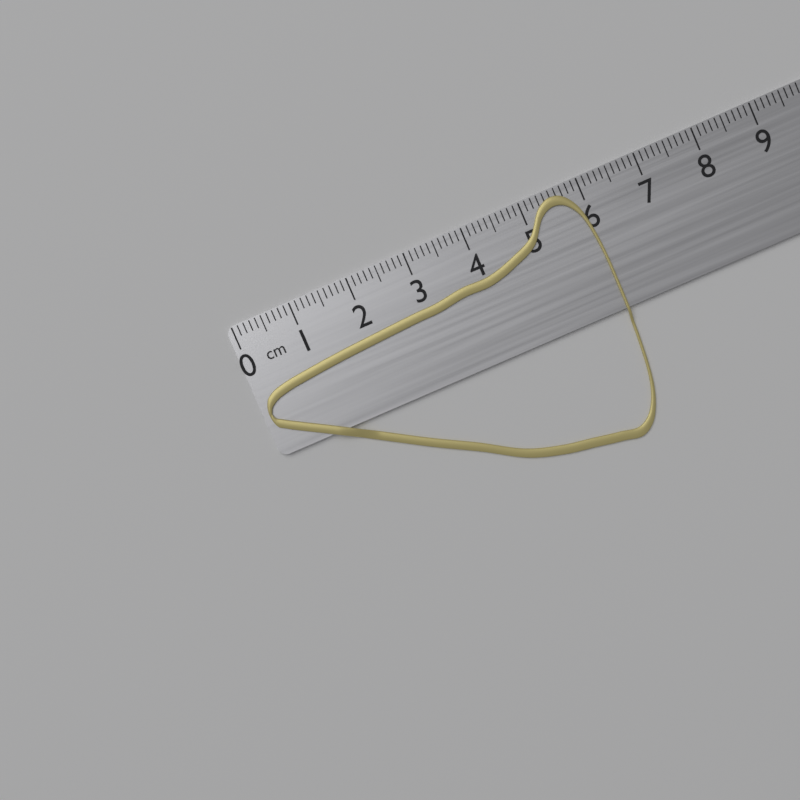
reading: 6.0 cm
